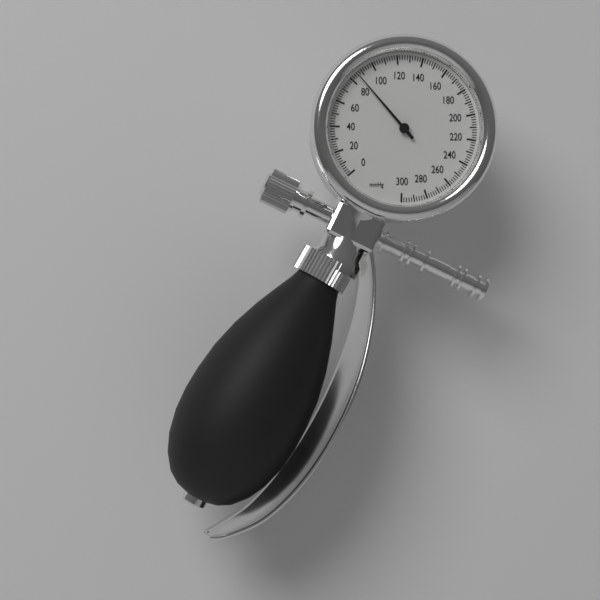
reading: 86 mmHg
